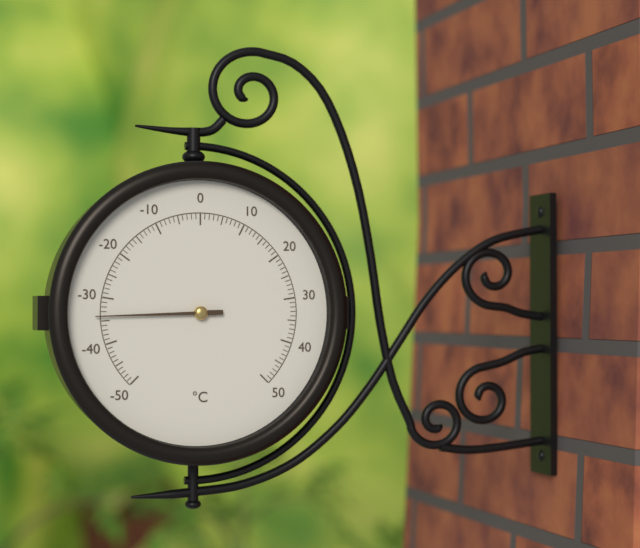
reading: -34 °C
